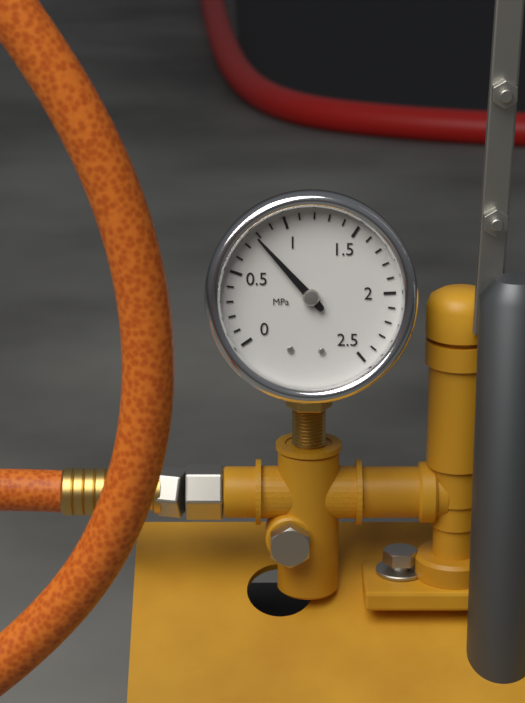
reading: 0.78 MPa
